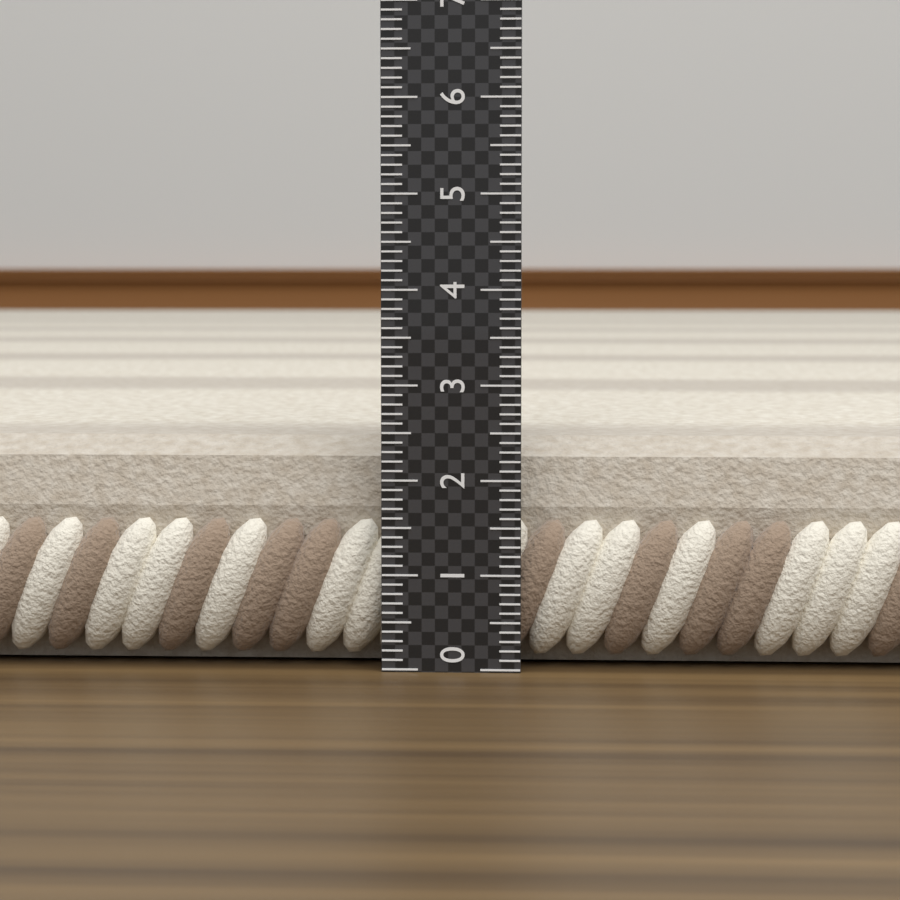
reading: 2.4 (no unit)
